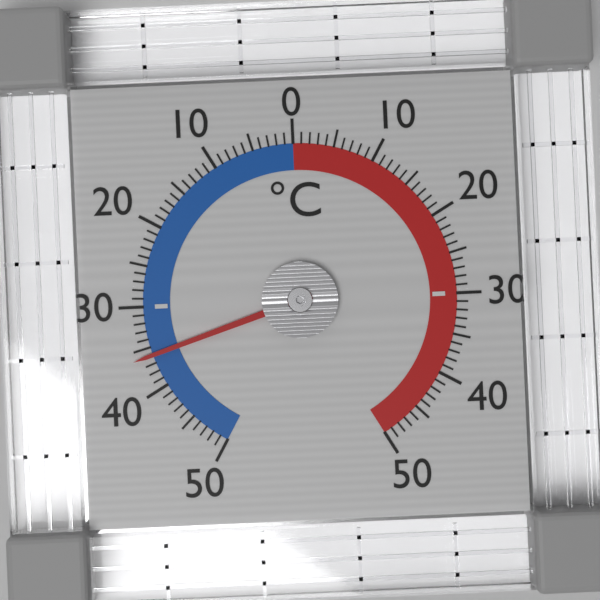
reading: -36 °C
